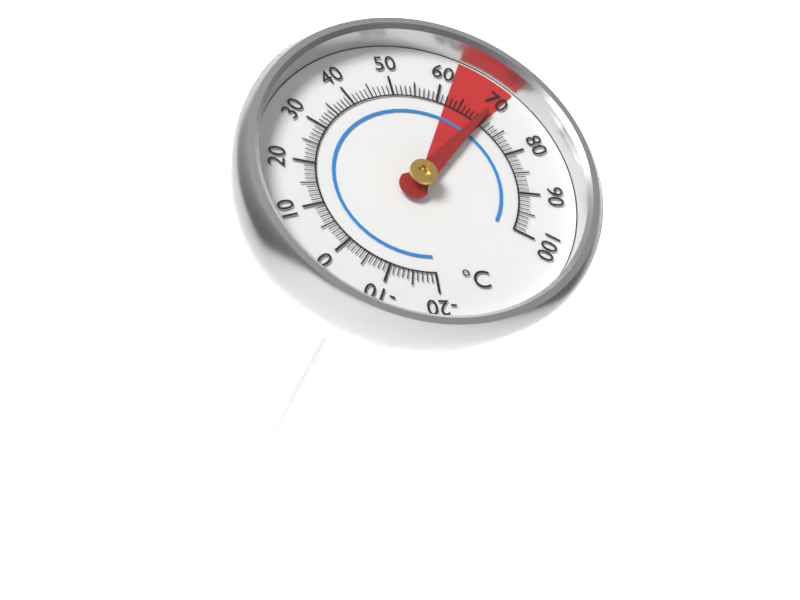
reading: 70 °C
